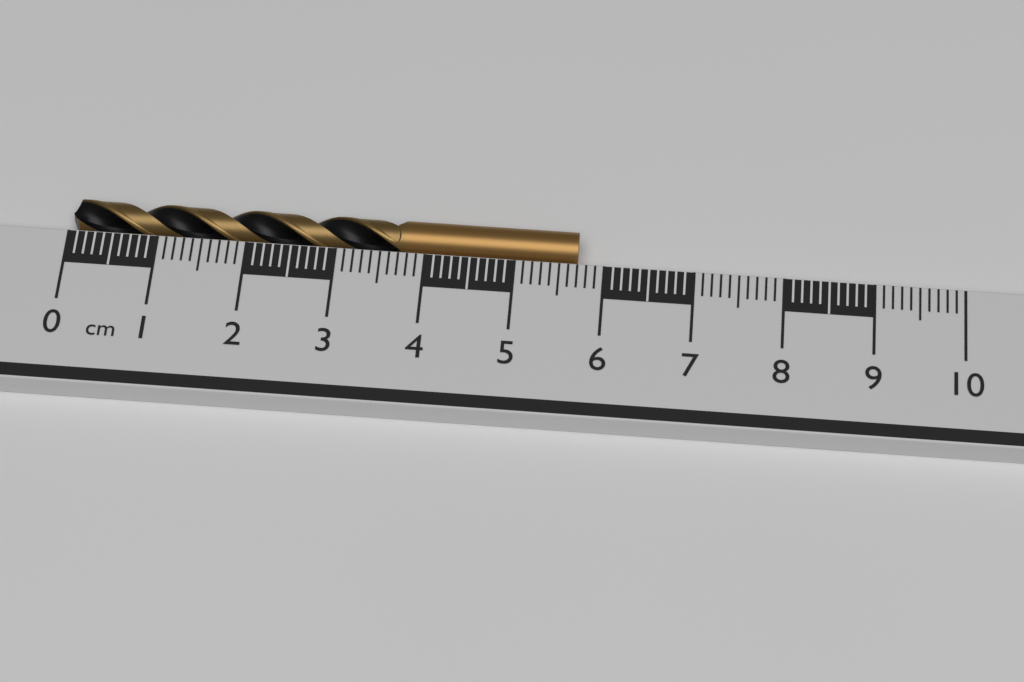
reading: 5.7 cm
